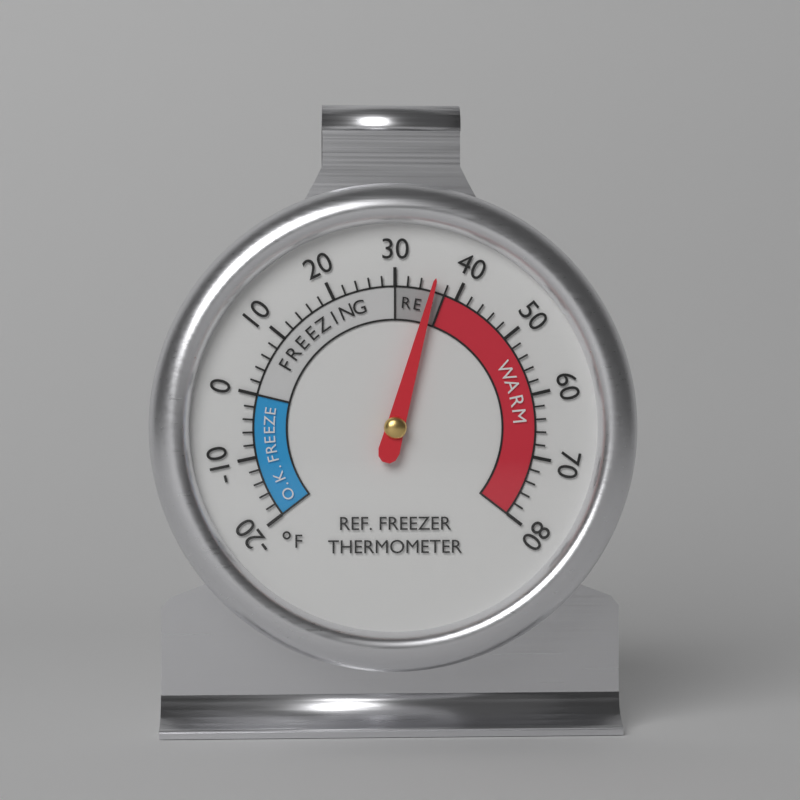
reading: 36 °F
